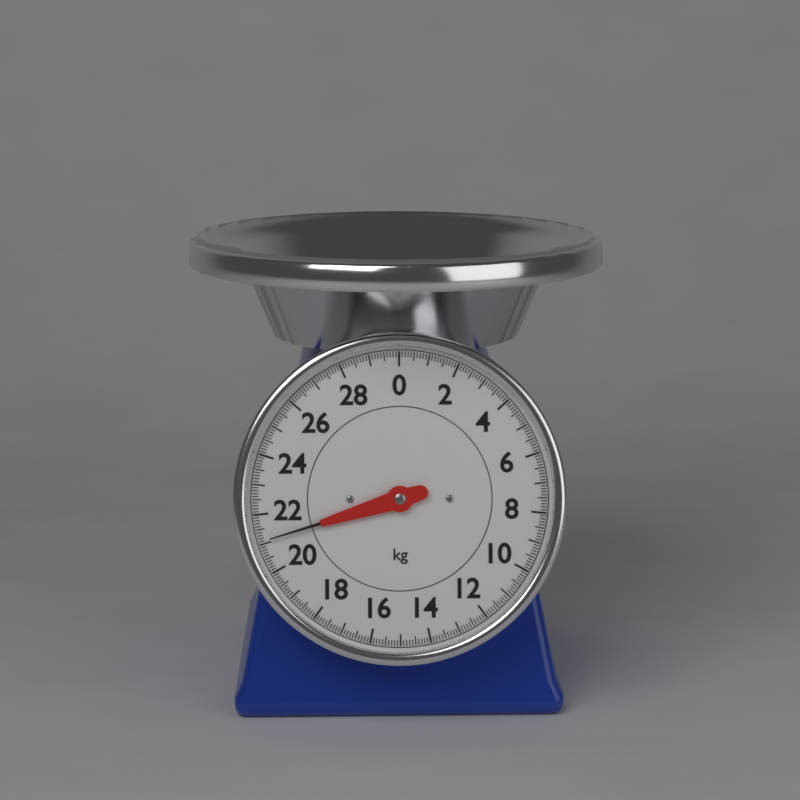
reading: 21.1 kg
